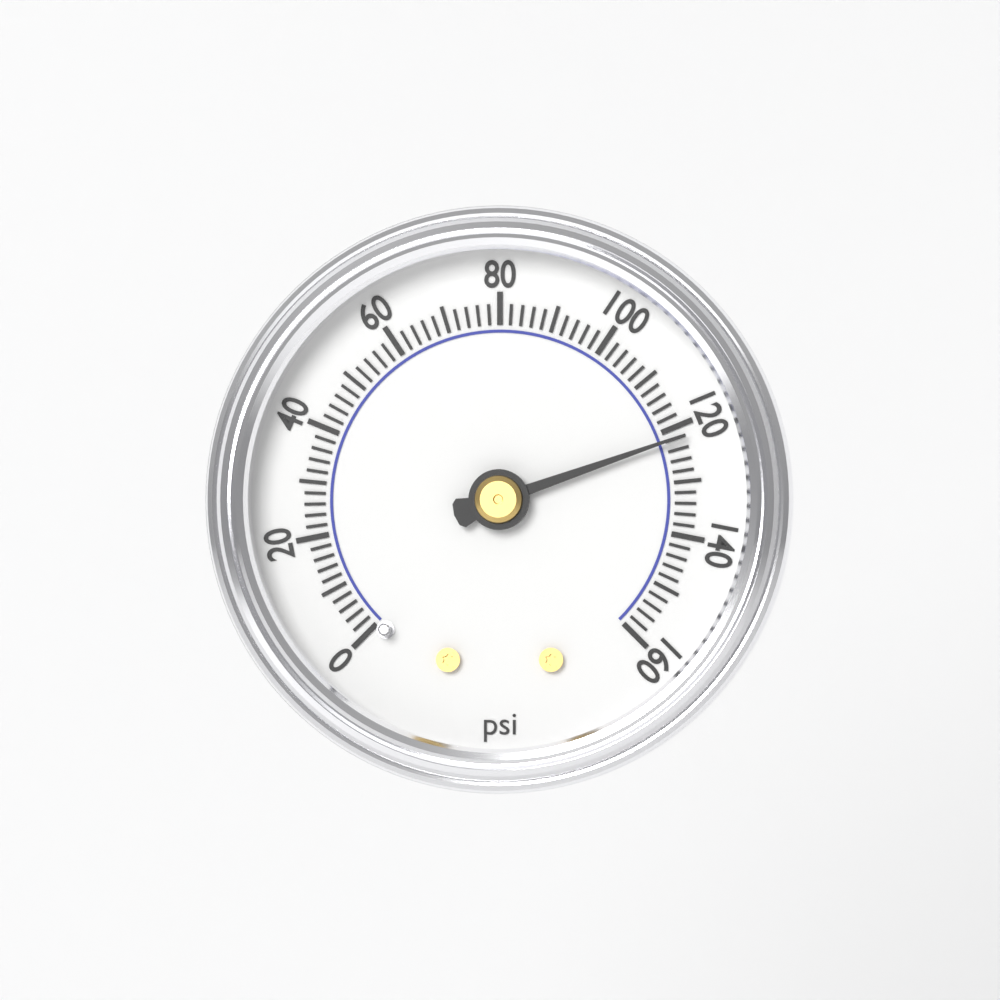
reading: 122 psi
